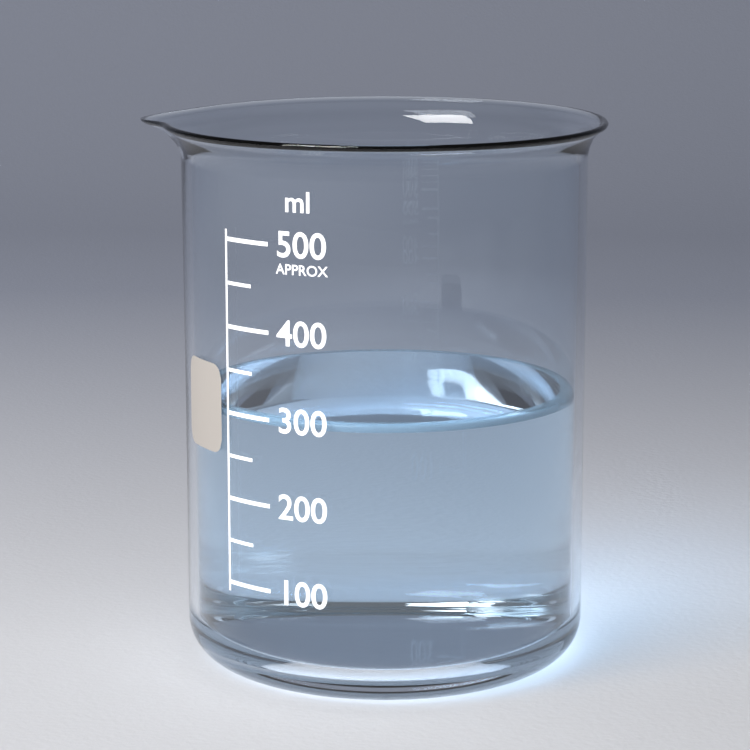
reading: 300 ml
